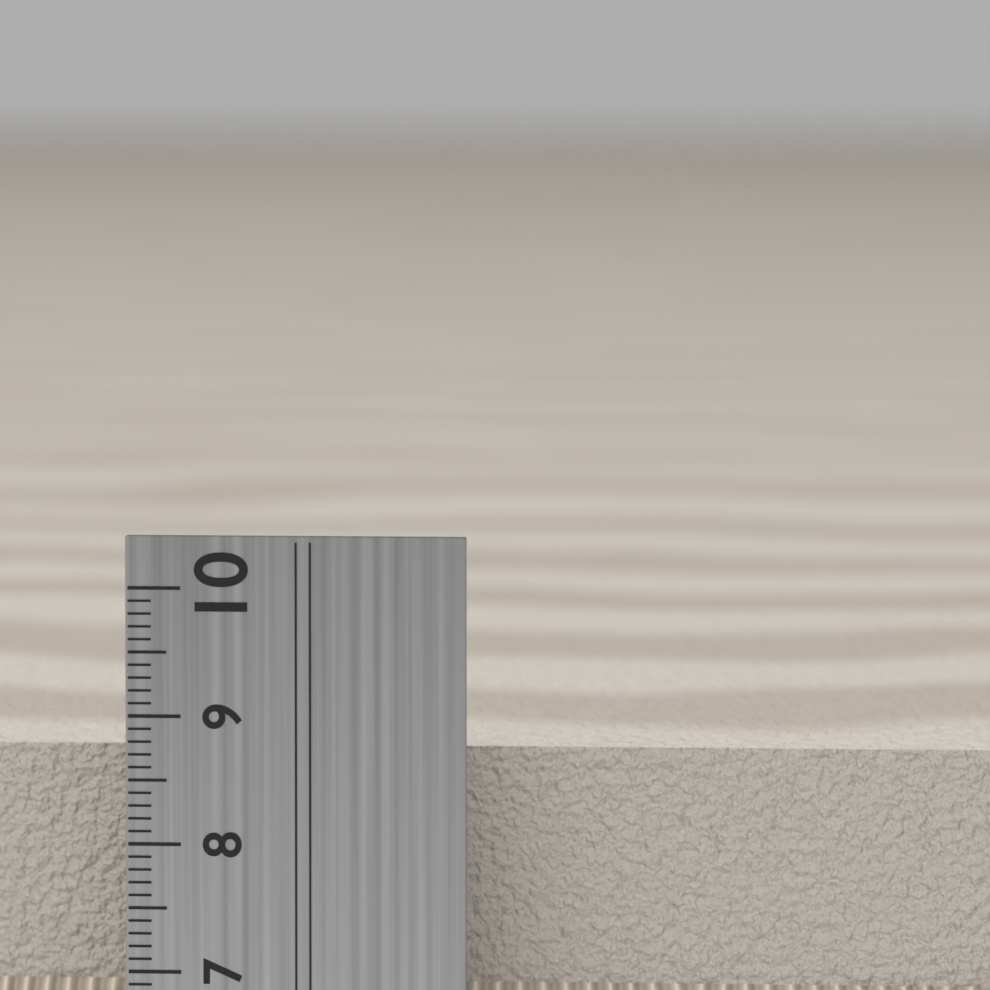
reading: 8.6 cm
